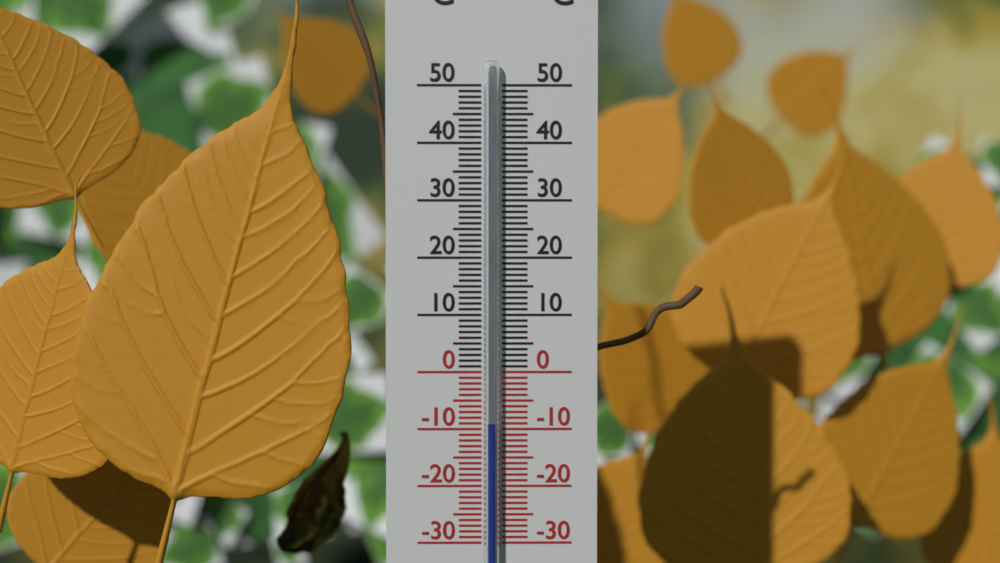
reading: -9 °C
